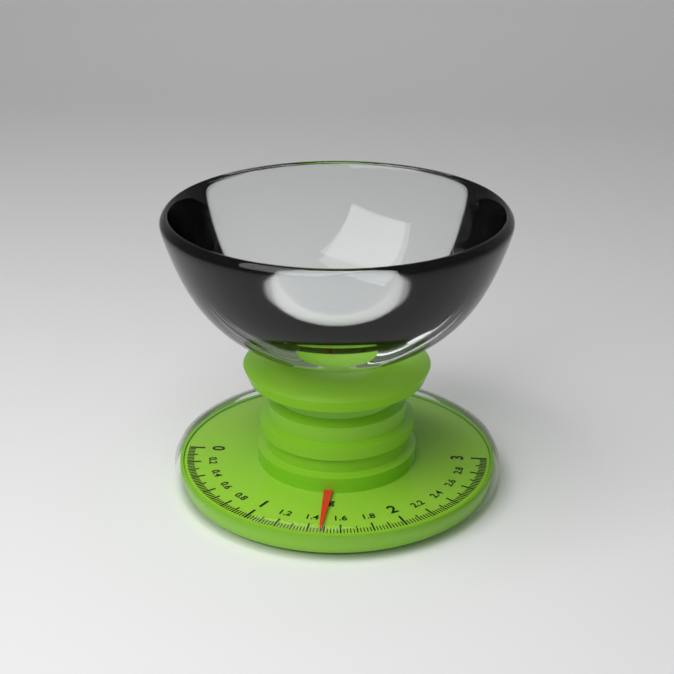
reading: 1.48 kg
